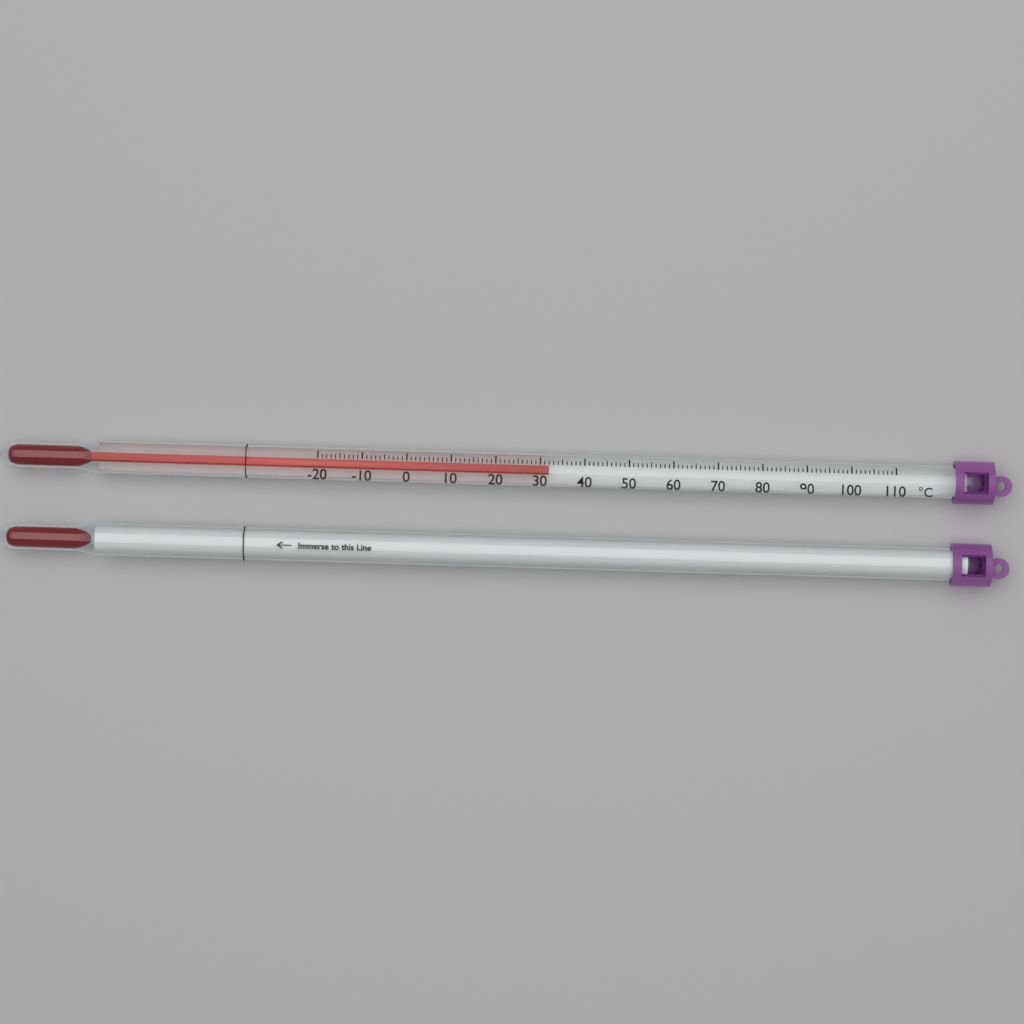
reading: 32 °C
